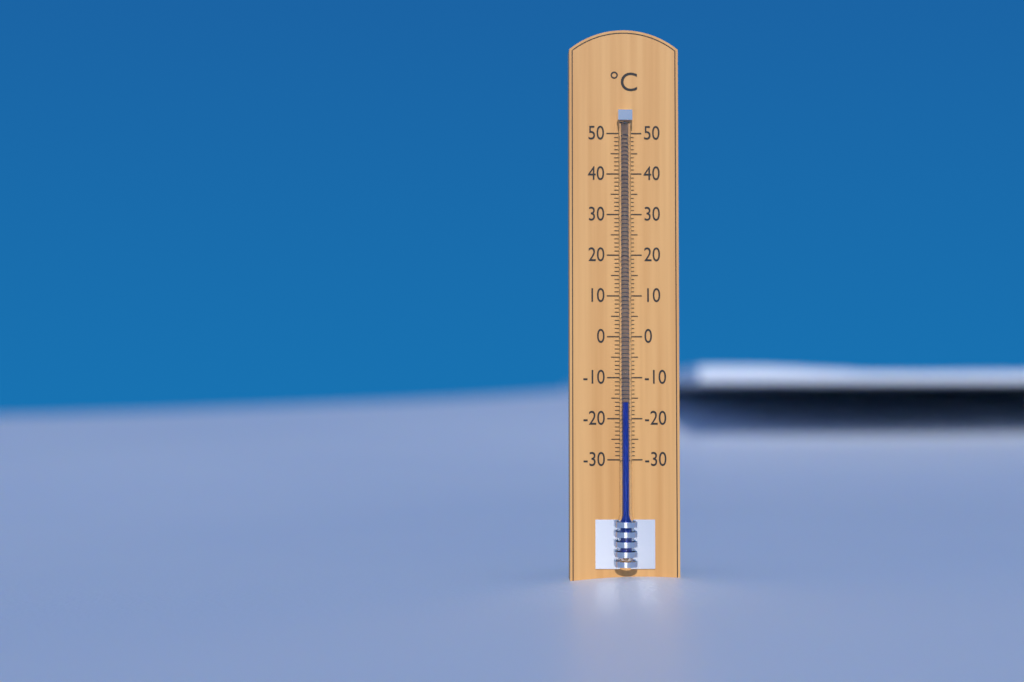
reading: -16 °C
